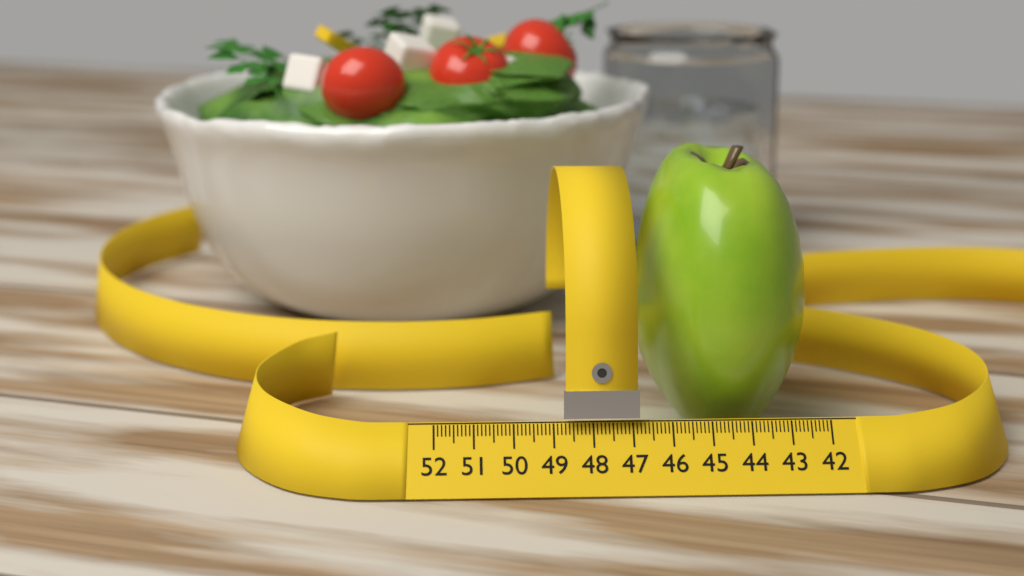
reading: 46.6 (no unit)
